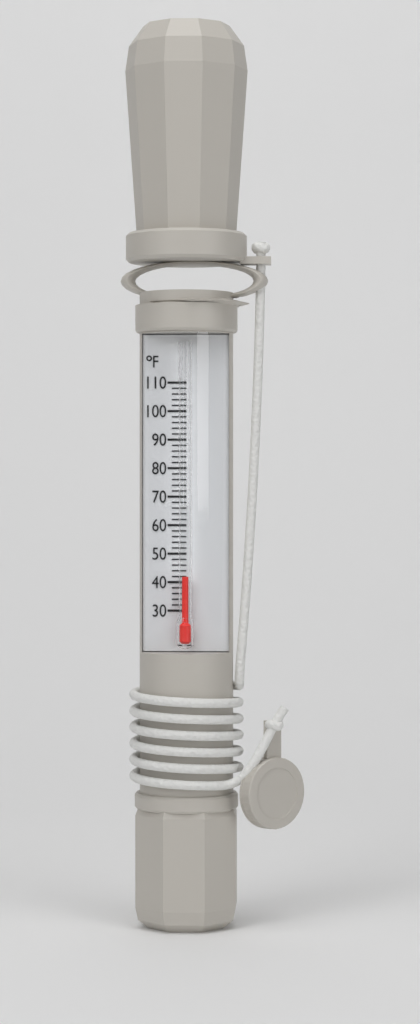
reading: 42 °F
